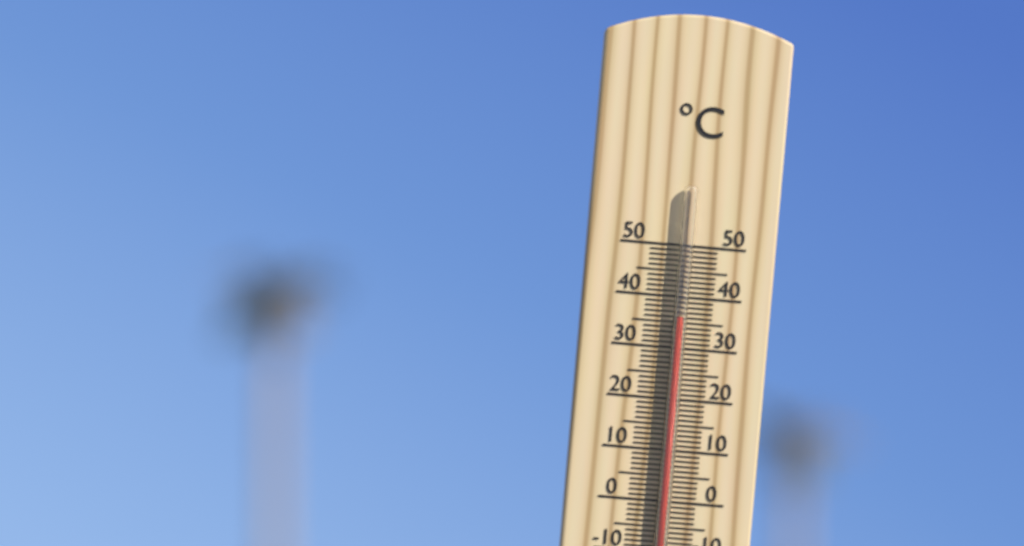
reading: 36 °C
